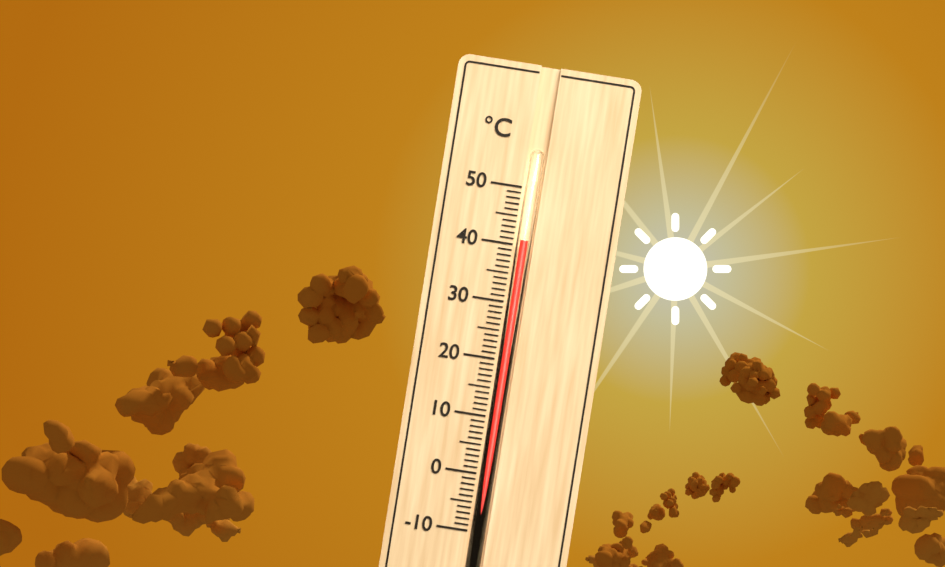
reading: 41 °C
